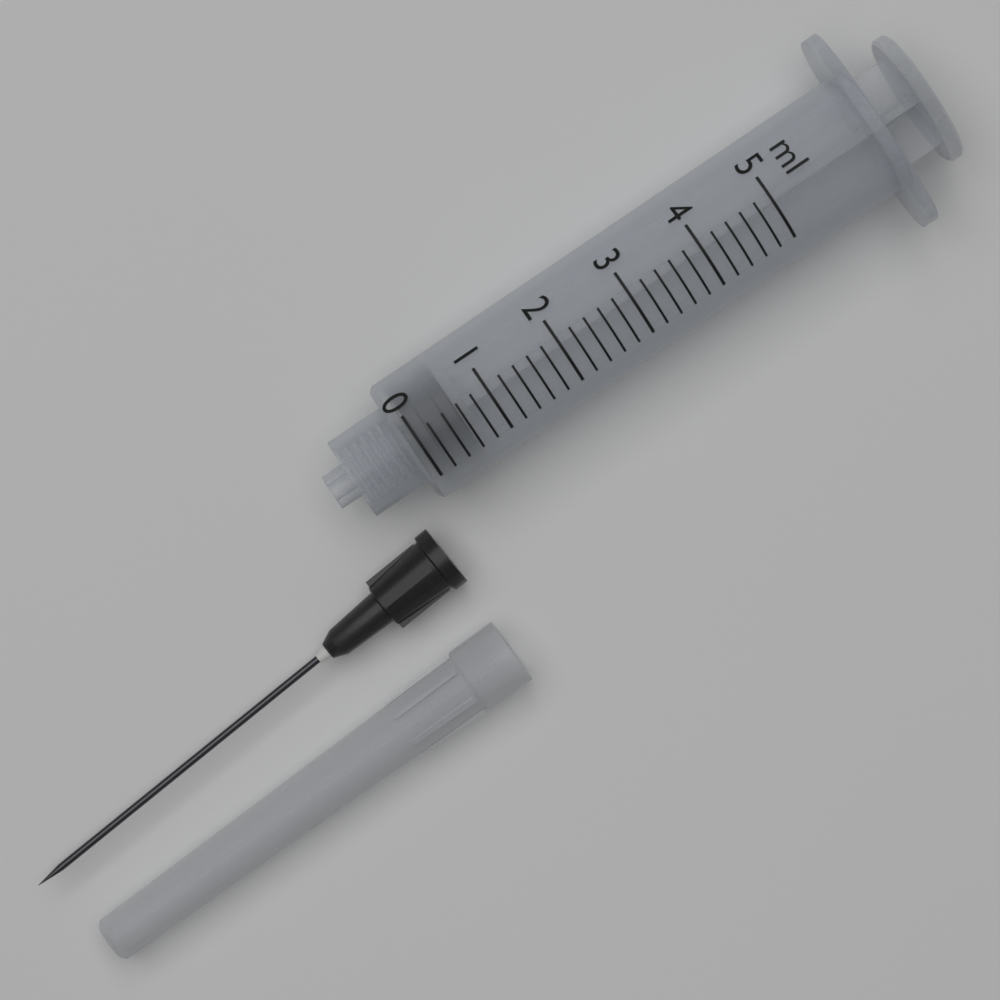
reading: 0.0 ml
